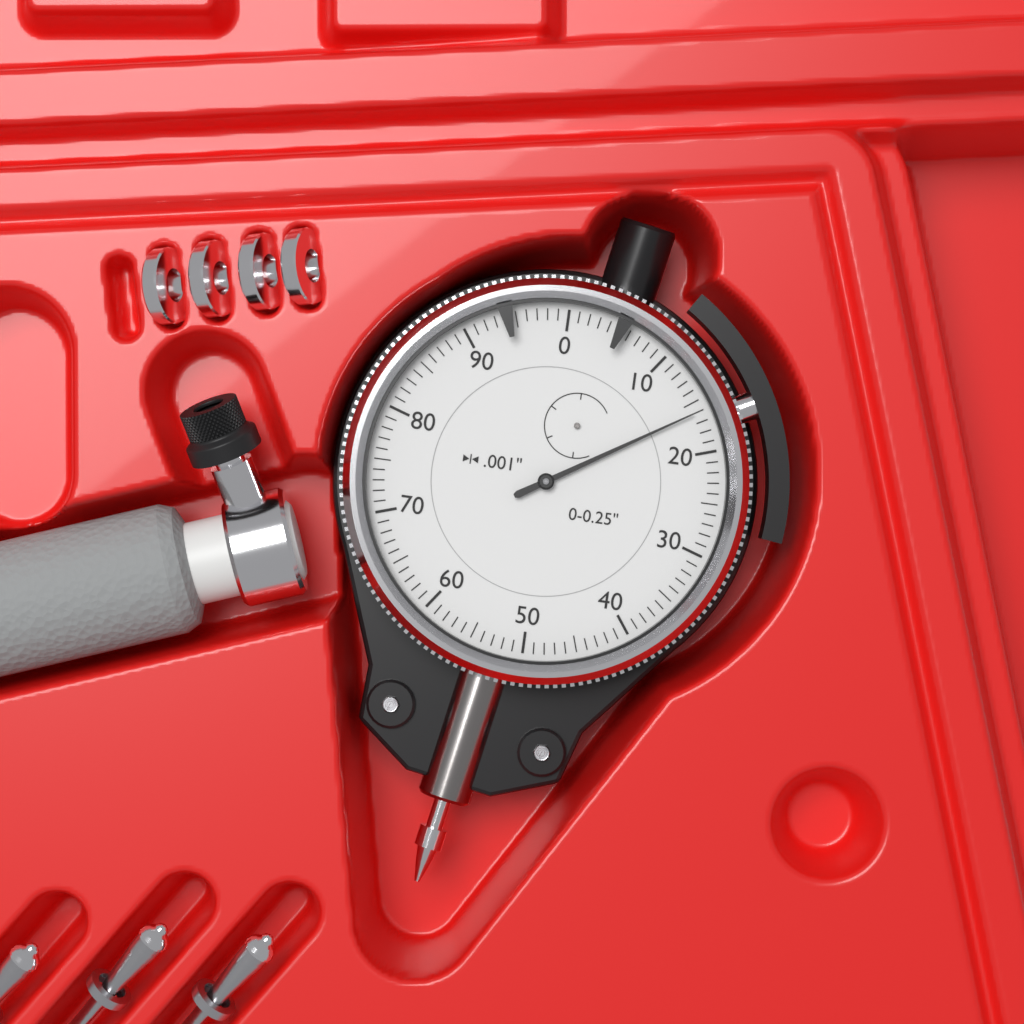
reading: 0.016 in
